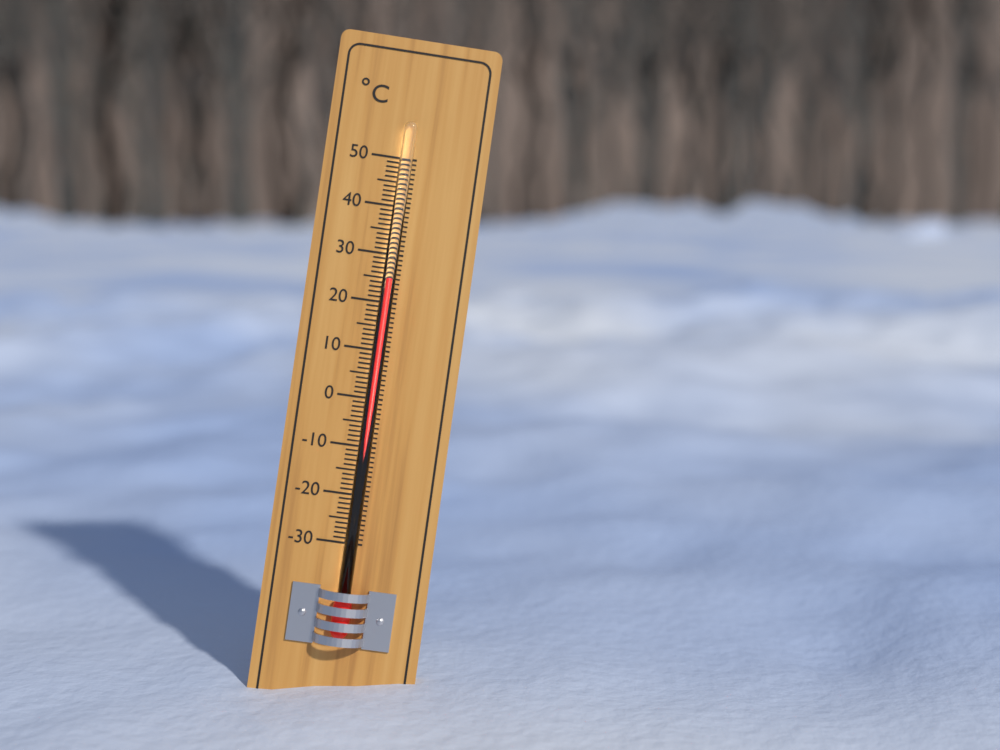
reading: 25 °C
